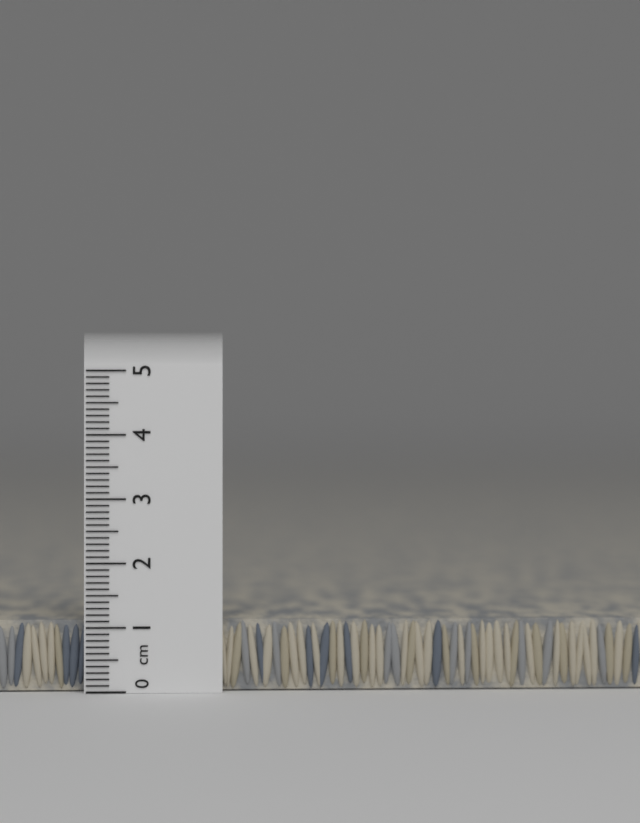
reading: 1.1 cm
